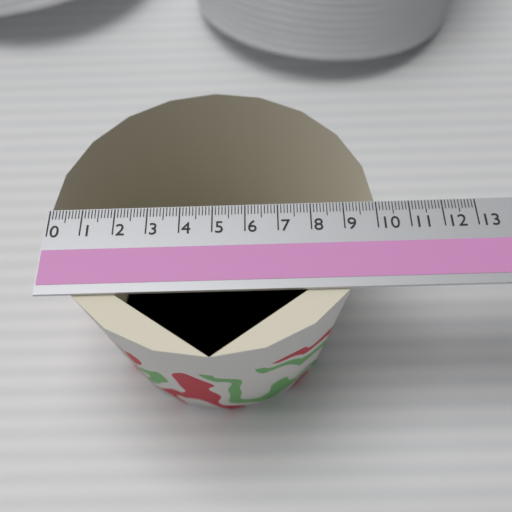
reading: 10.0 (no unit)
